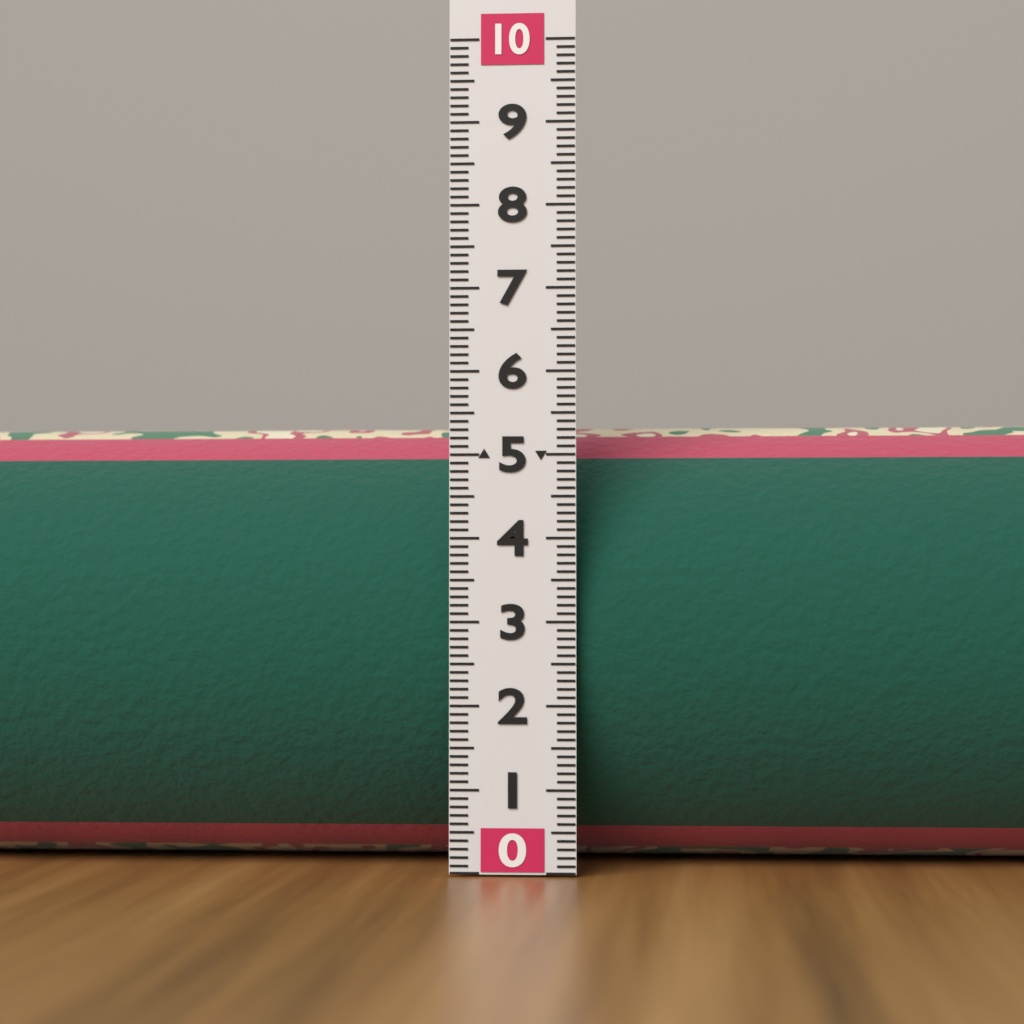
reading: 5.5 (no unit)
